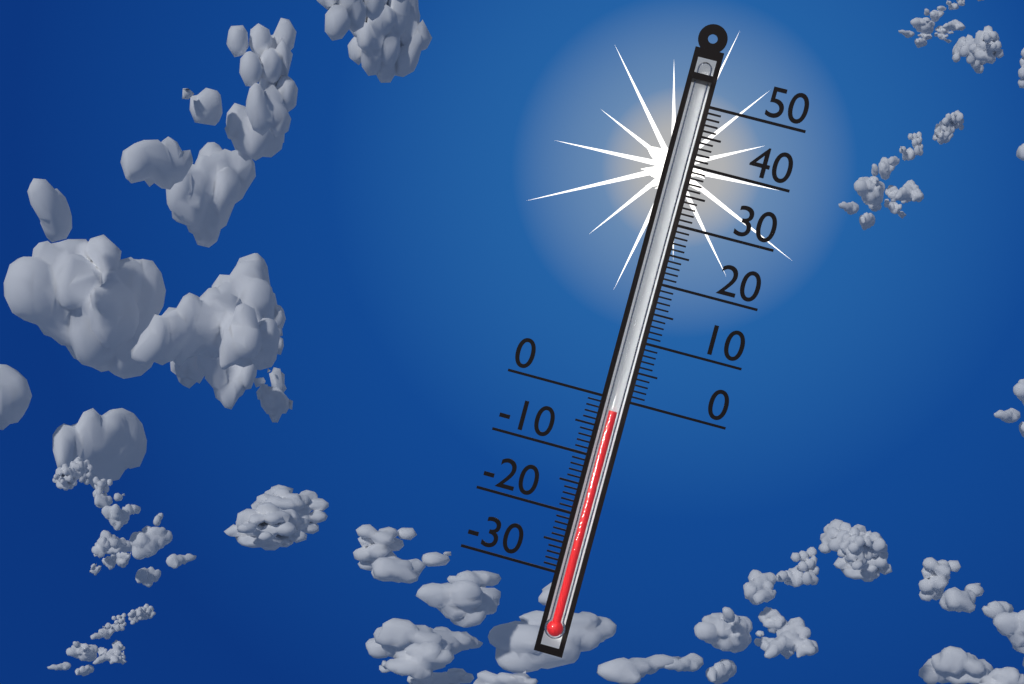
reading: -2 (no unit)
